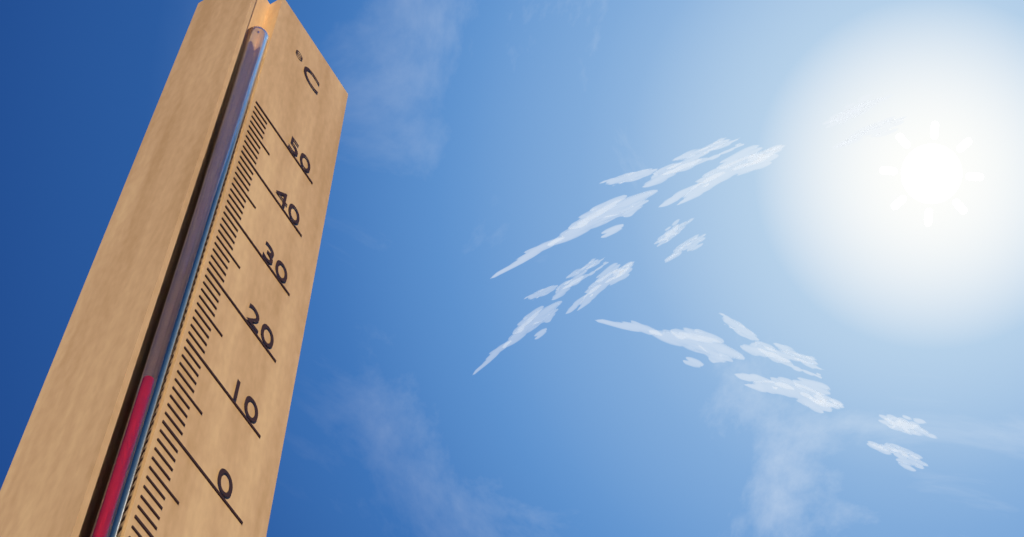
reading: 2 °C
